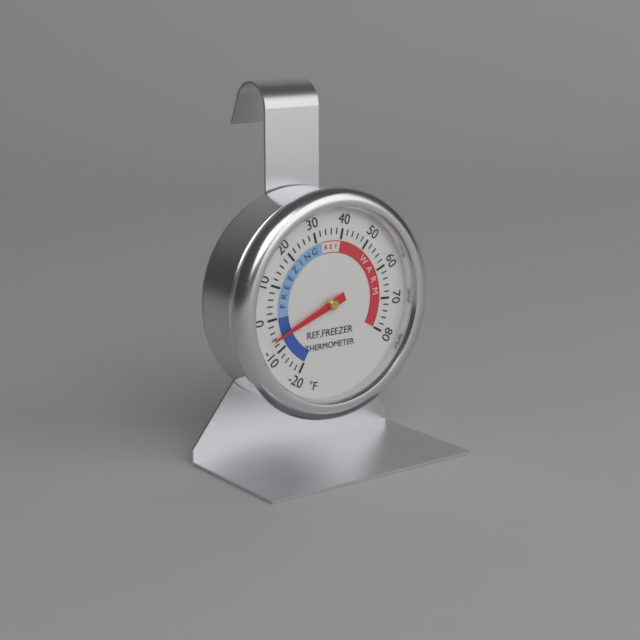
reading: -6 °F
